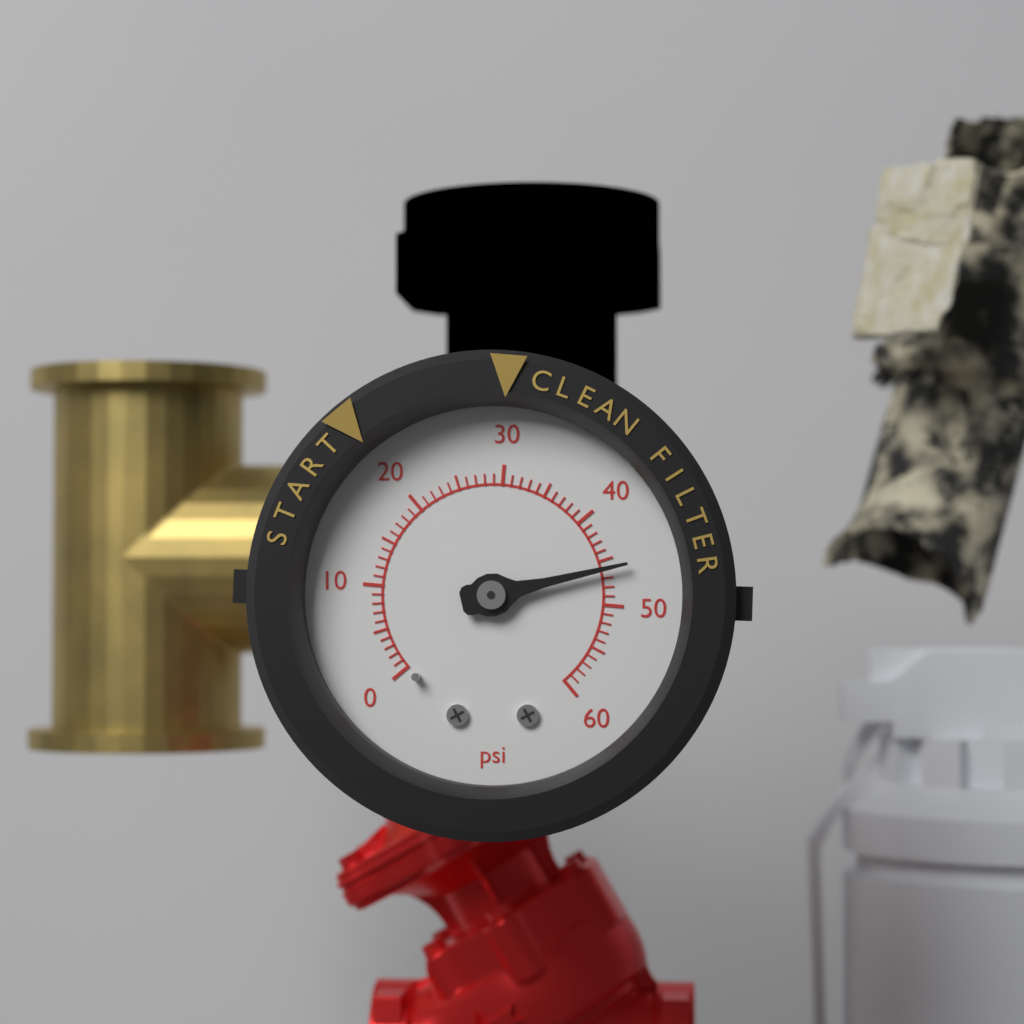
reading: 46 psi
